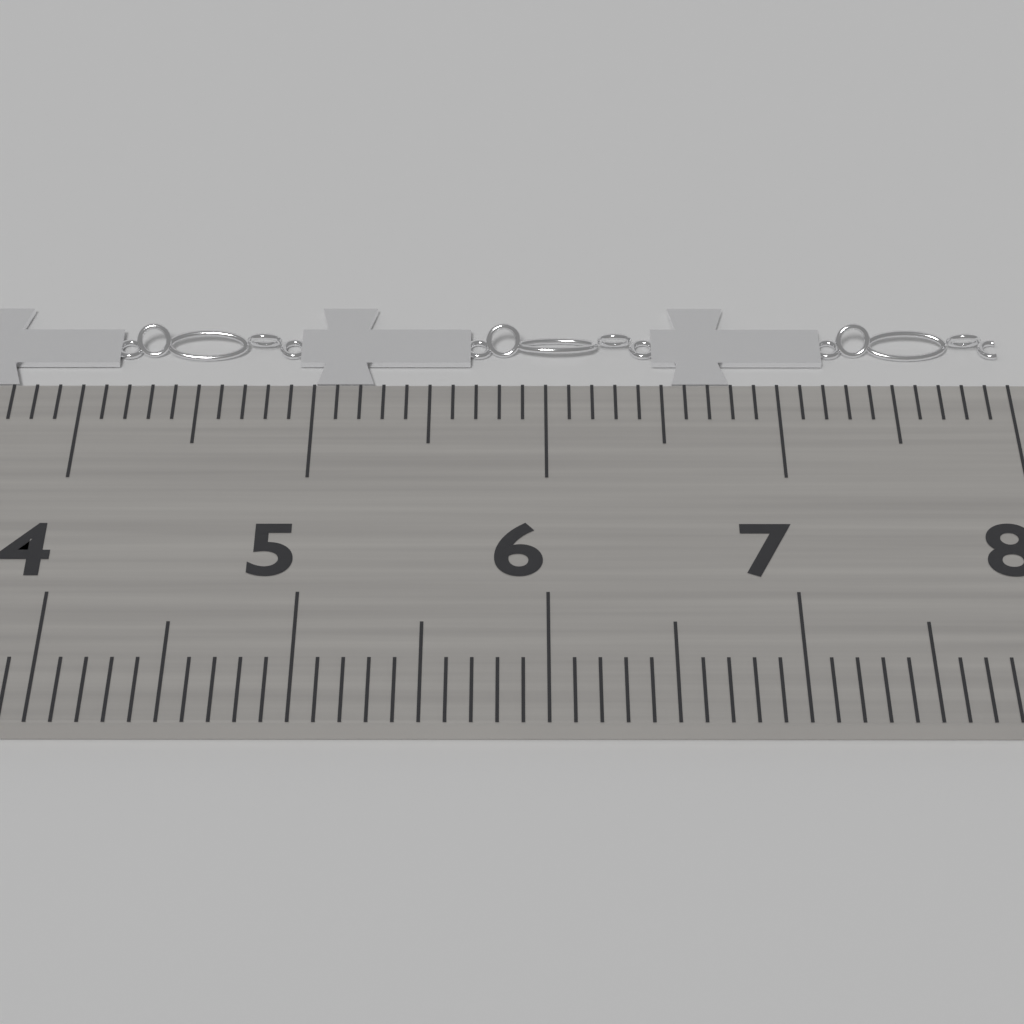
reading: 8.0 cm
